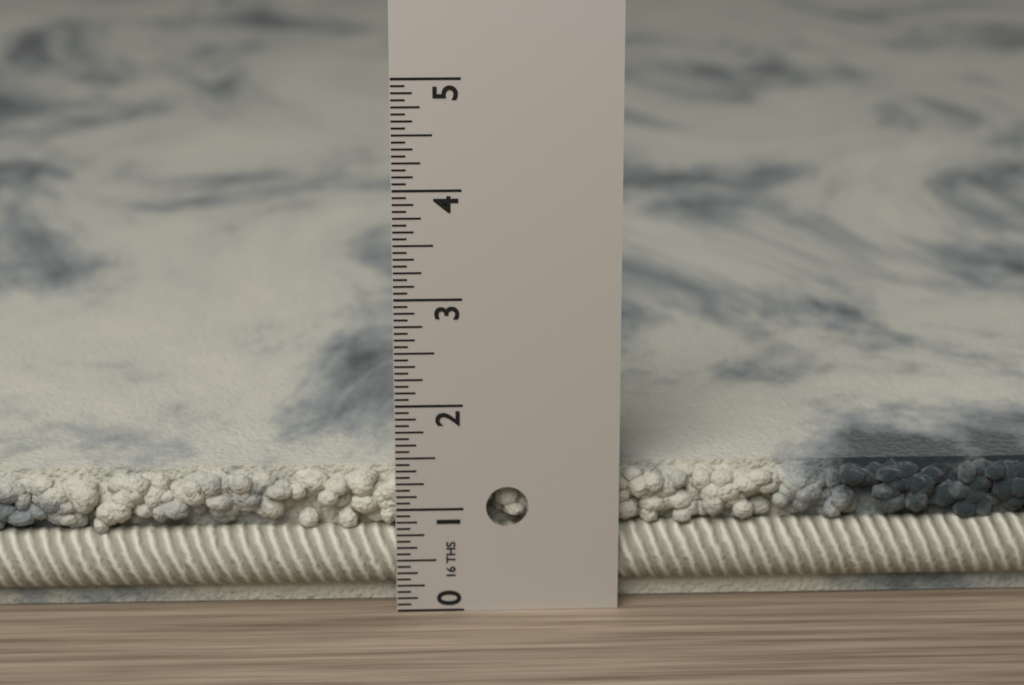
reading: 1.3125 in
